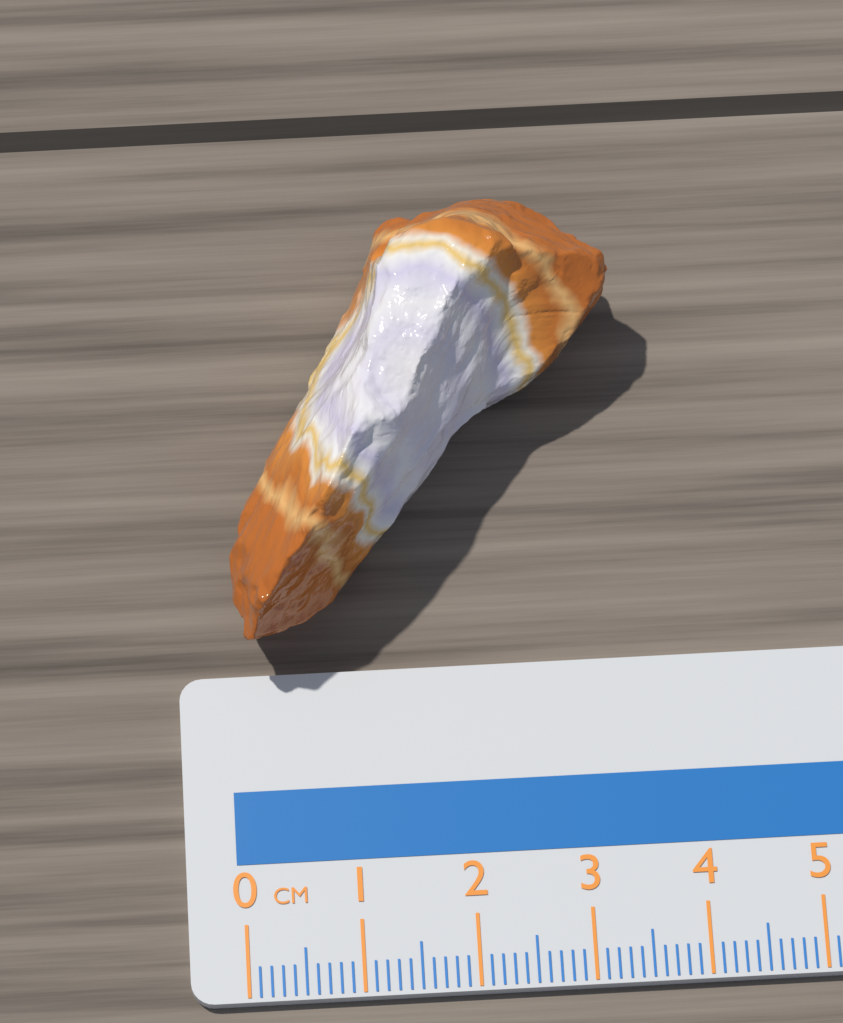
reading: 3.5 cm
